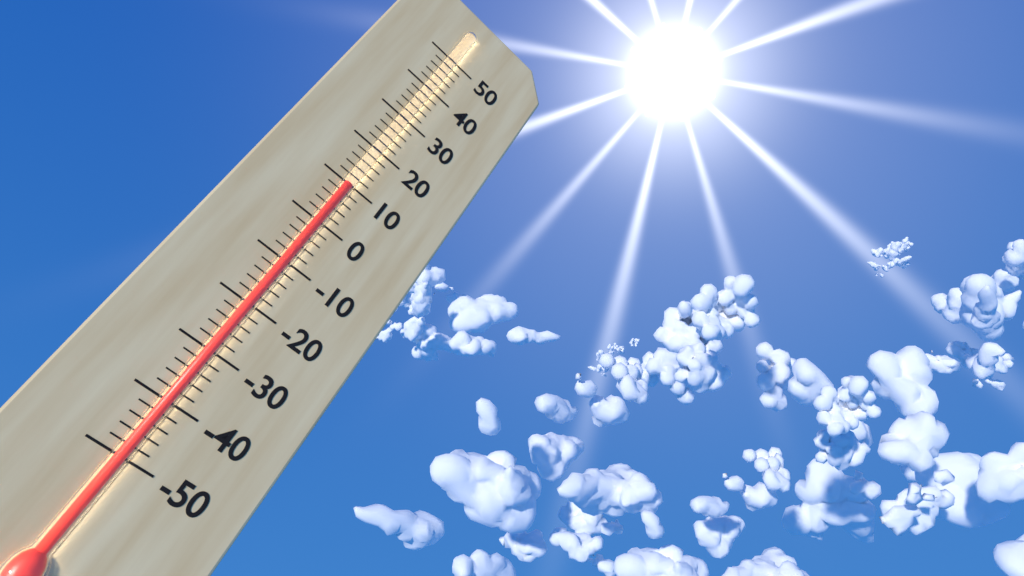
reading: 10 (no unit)
